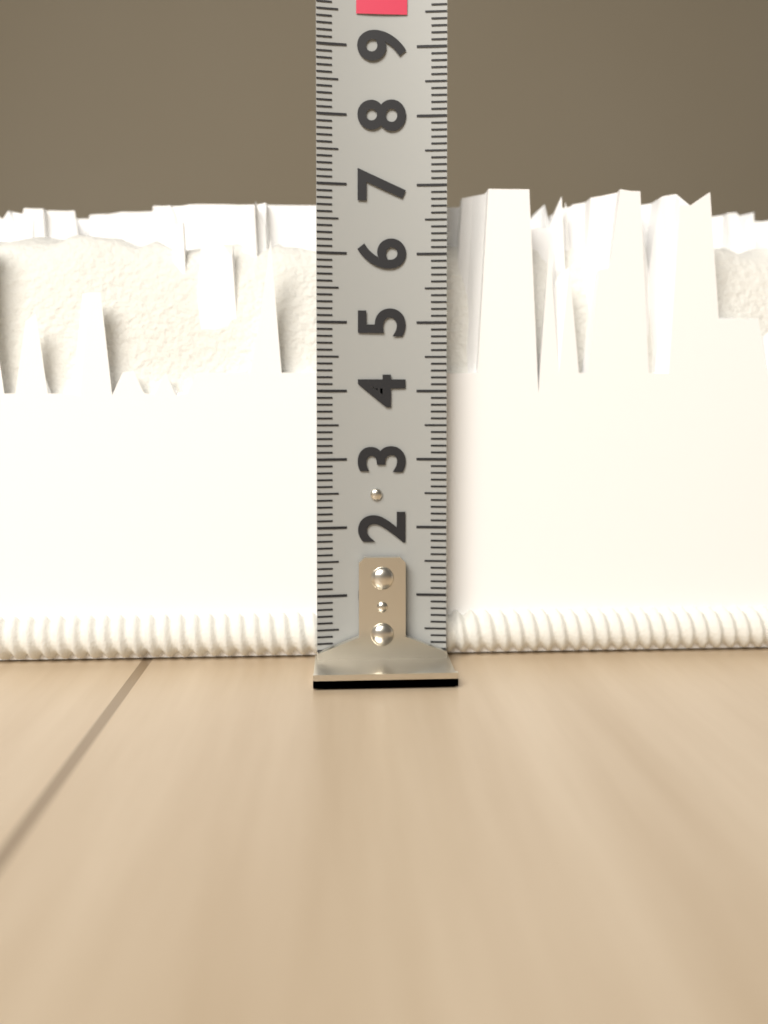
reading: 7.1 (no unit)
